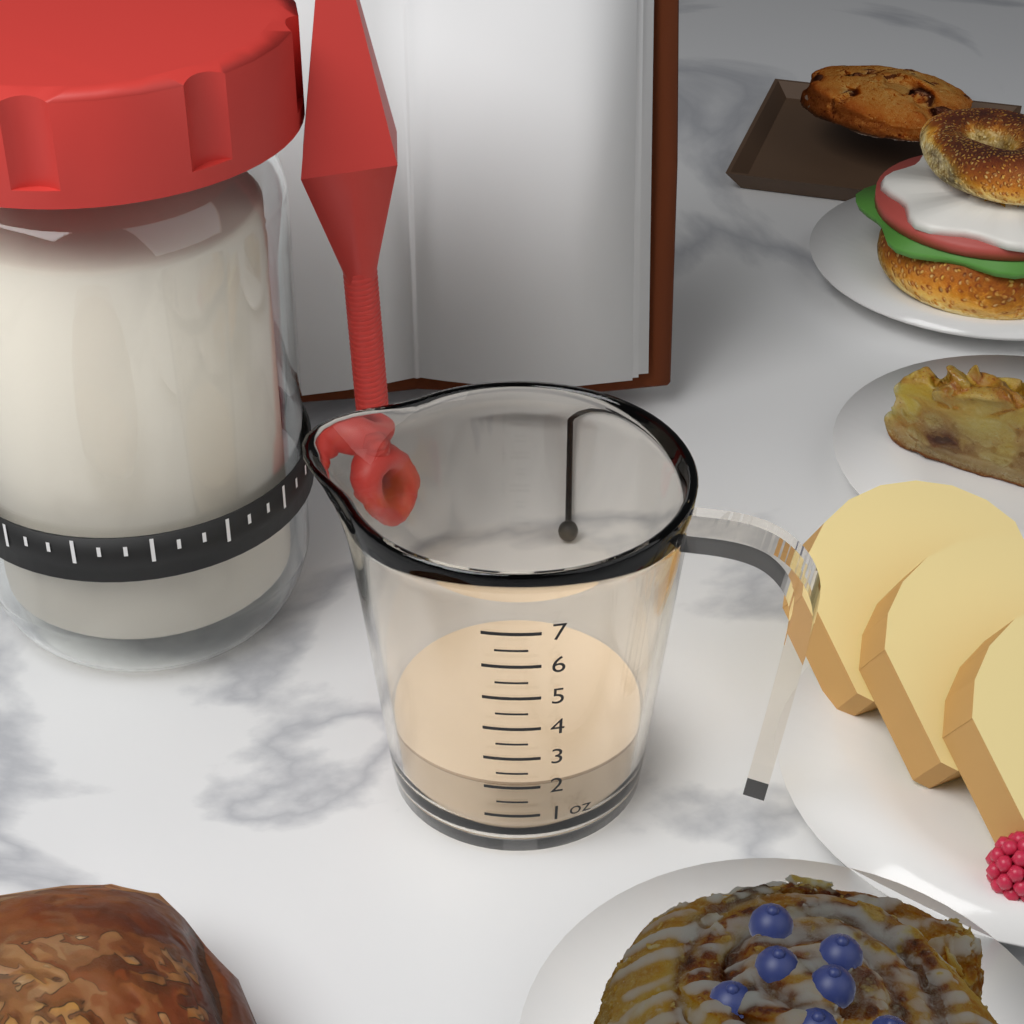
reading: 2.0 oz
